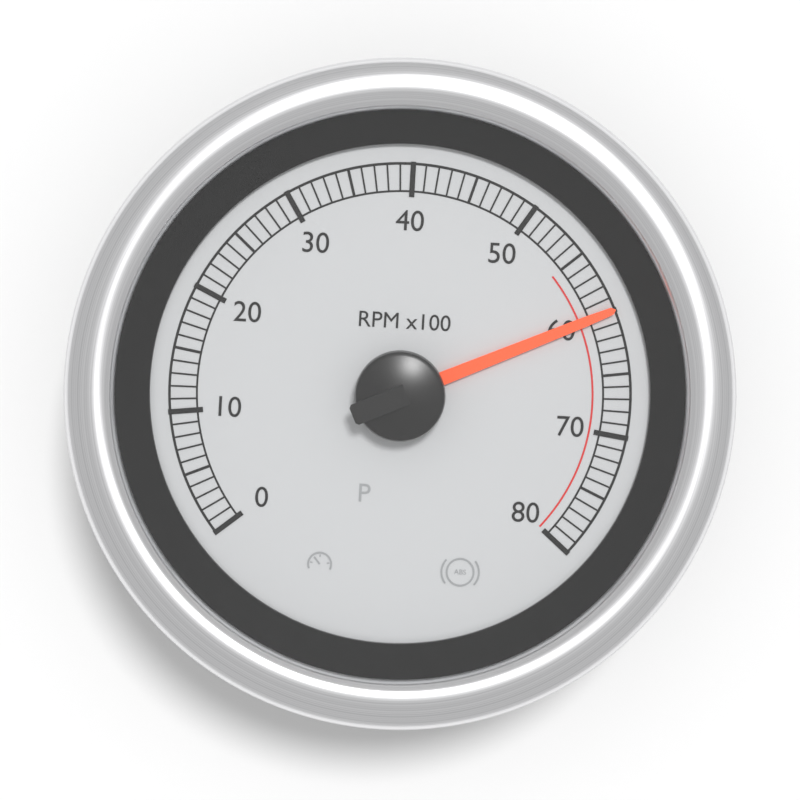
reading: 60 RPM x100
